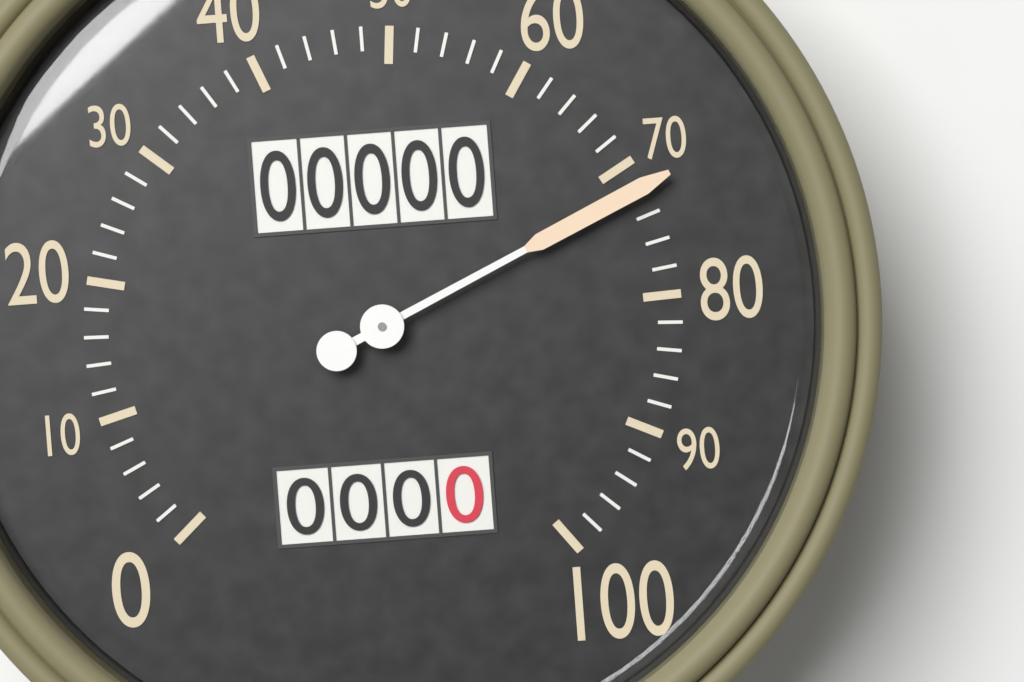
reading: 72 (no unit)
